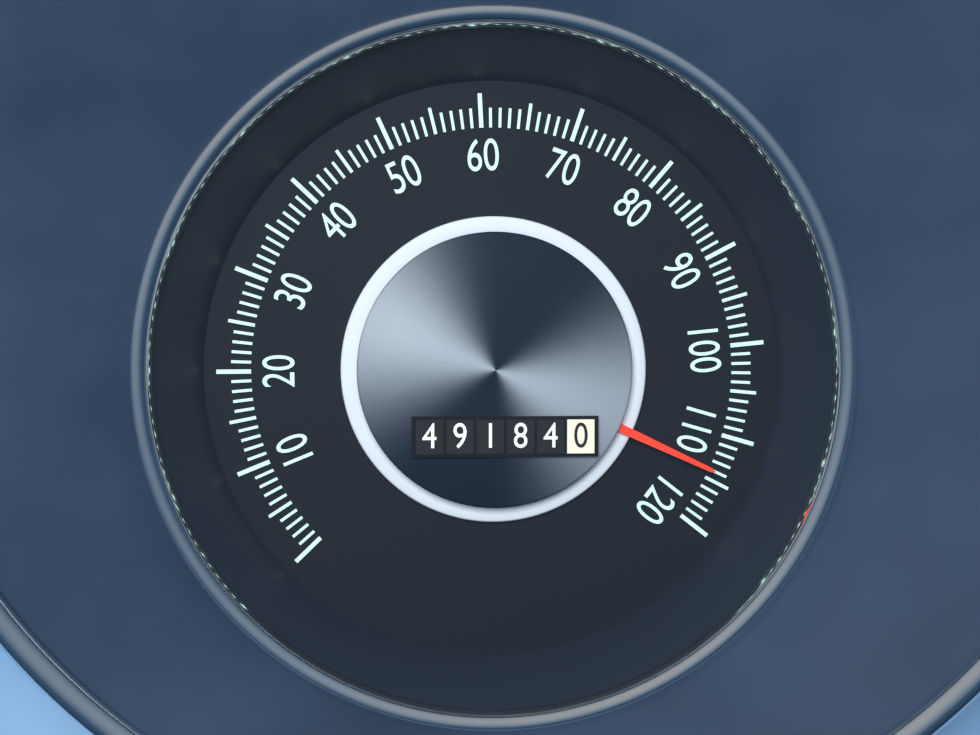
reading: 114 (no unit)
